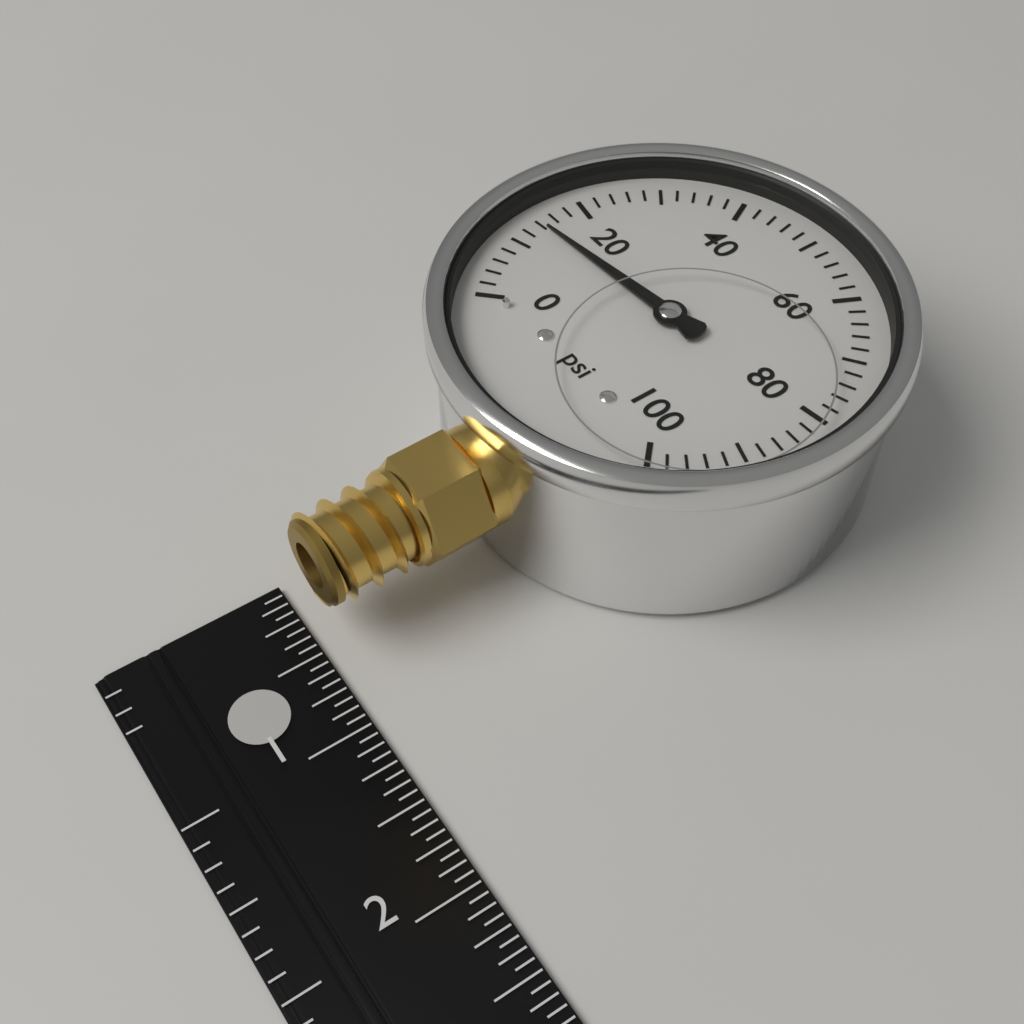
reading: 14 psi
